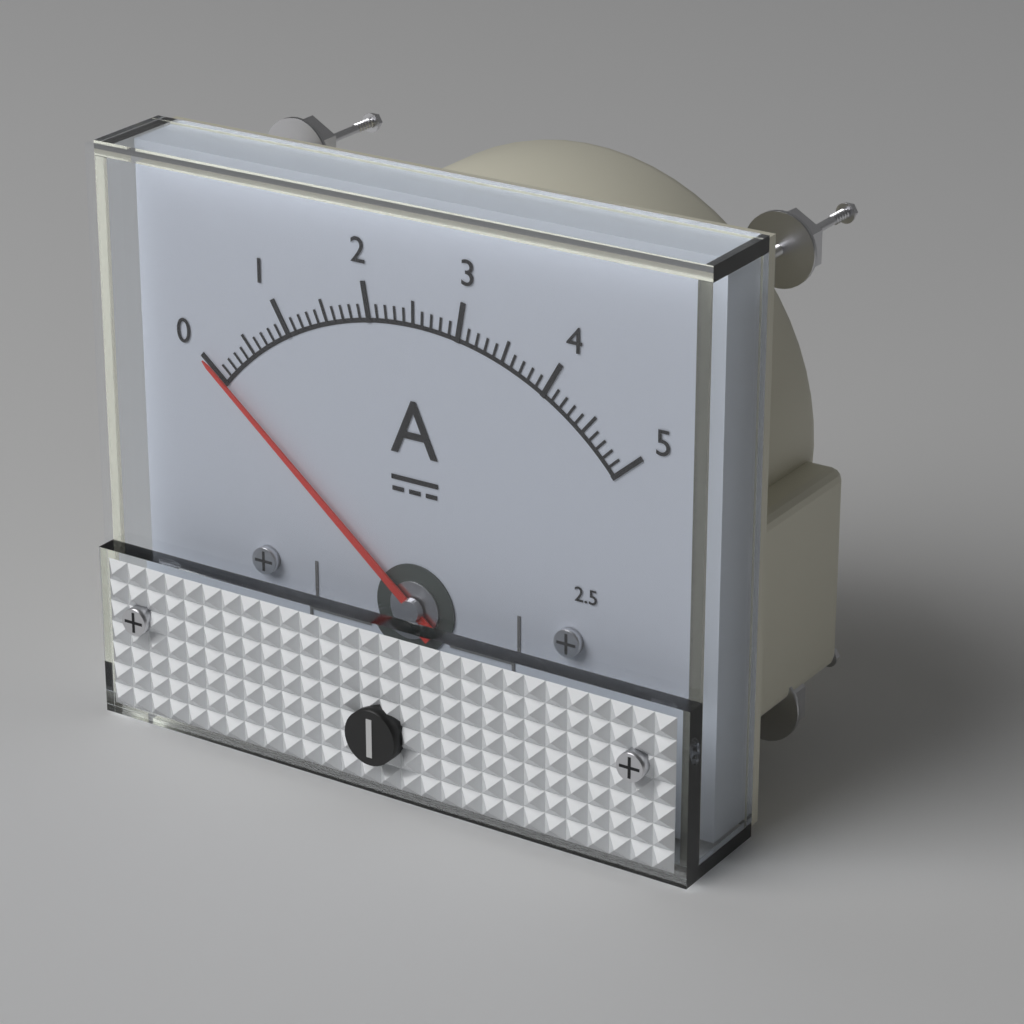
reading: 0.0 A
